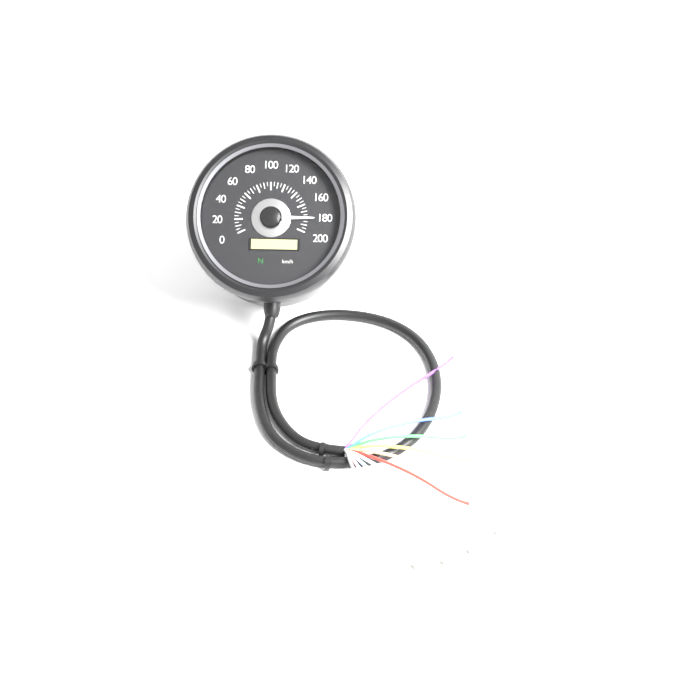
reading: 180 km/h
